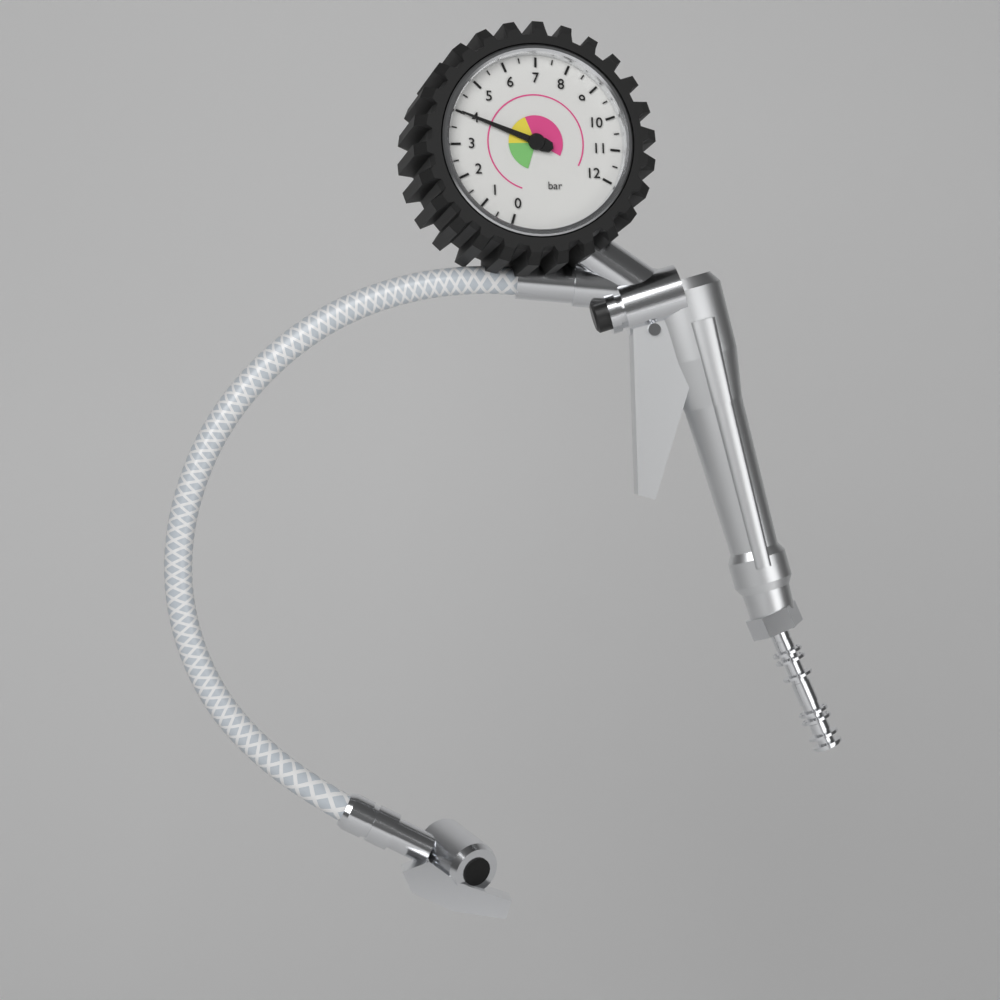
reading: 4.0 bar
